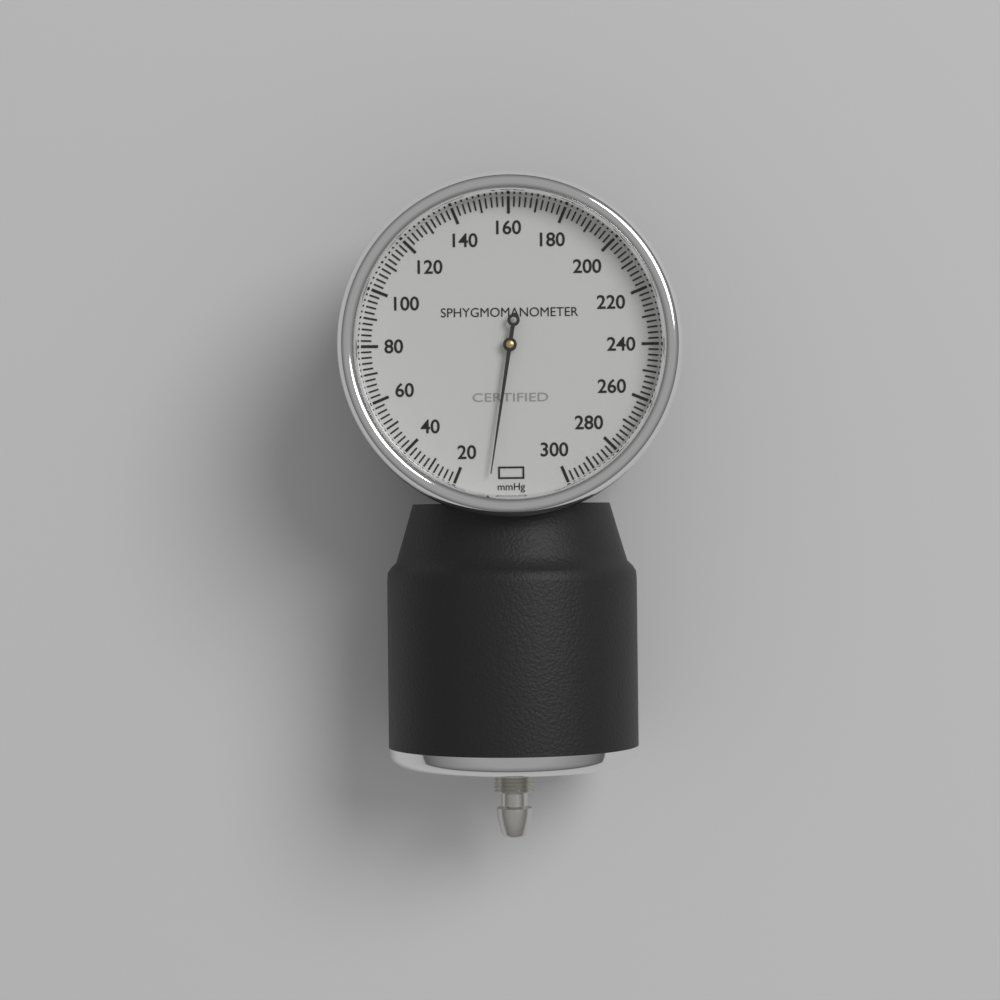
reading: 8 mmHg
